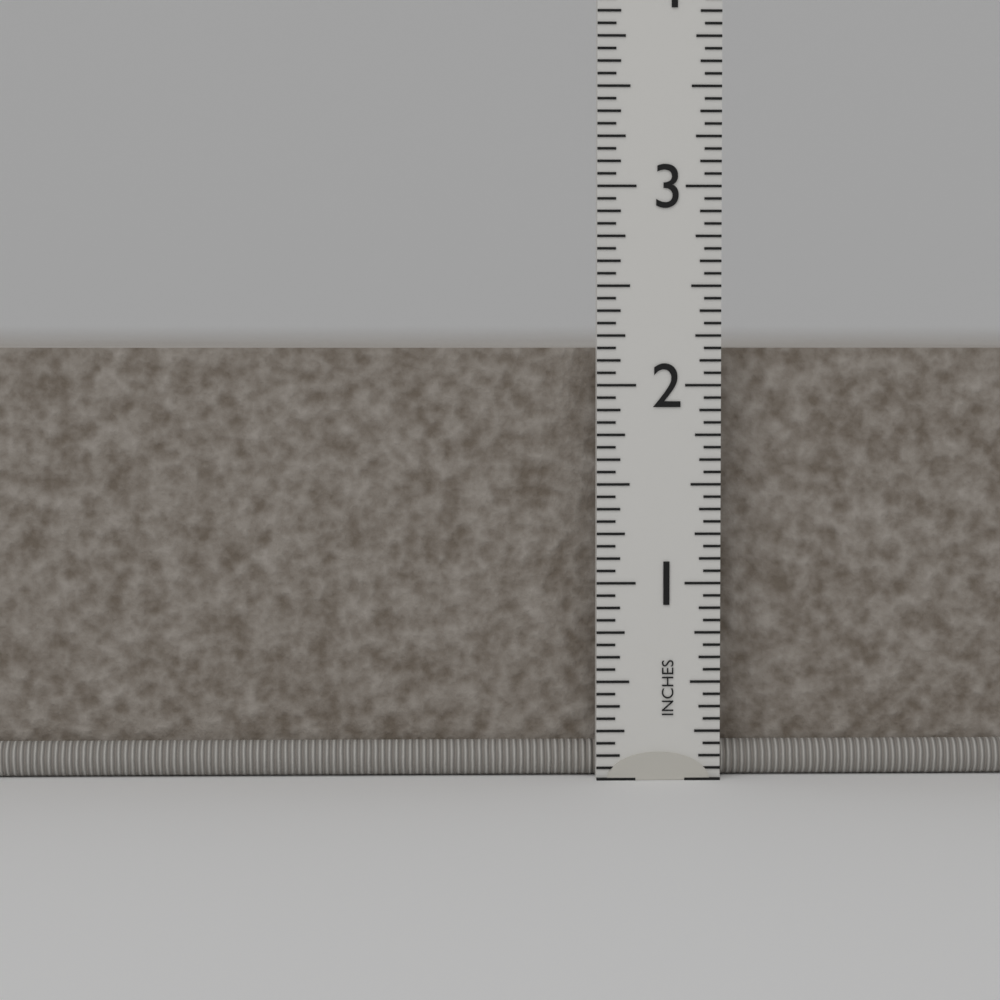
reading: 2.1875 in
